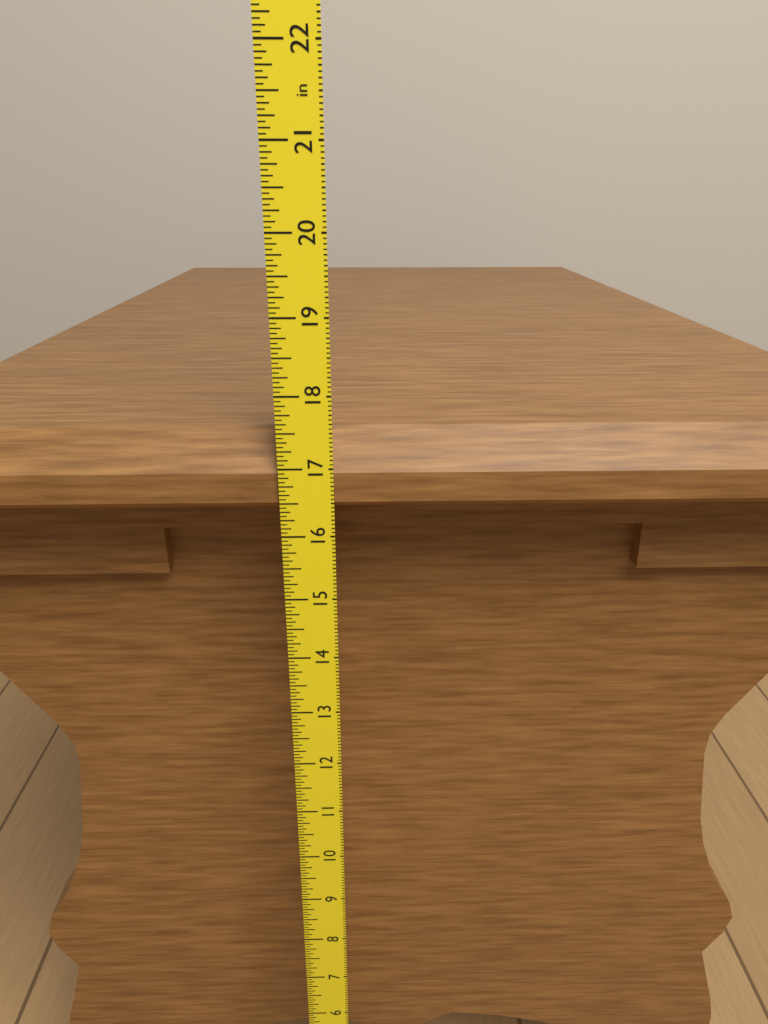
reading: 17.4375 in
